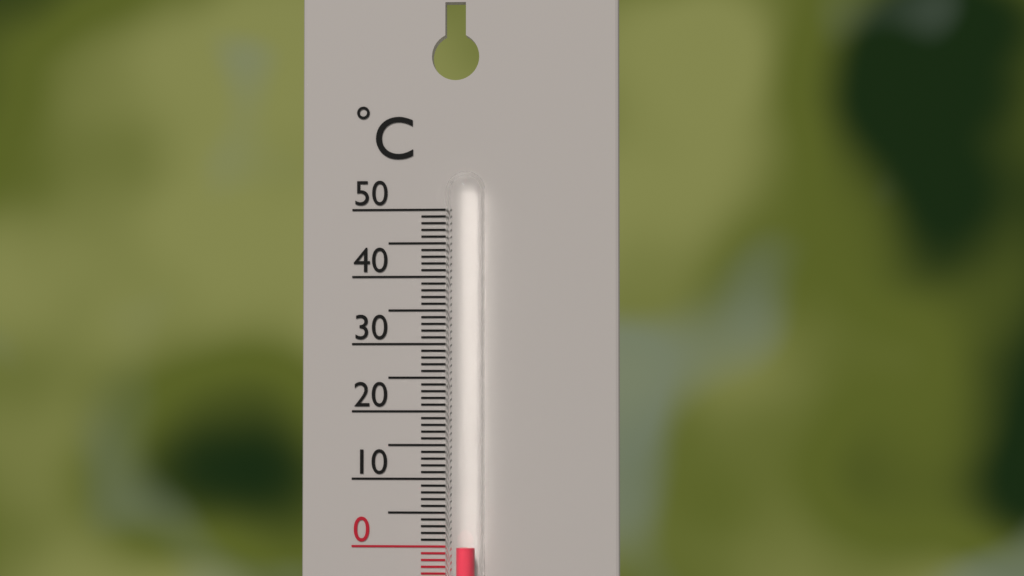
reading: 0 °C
